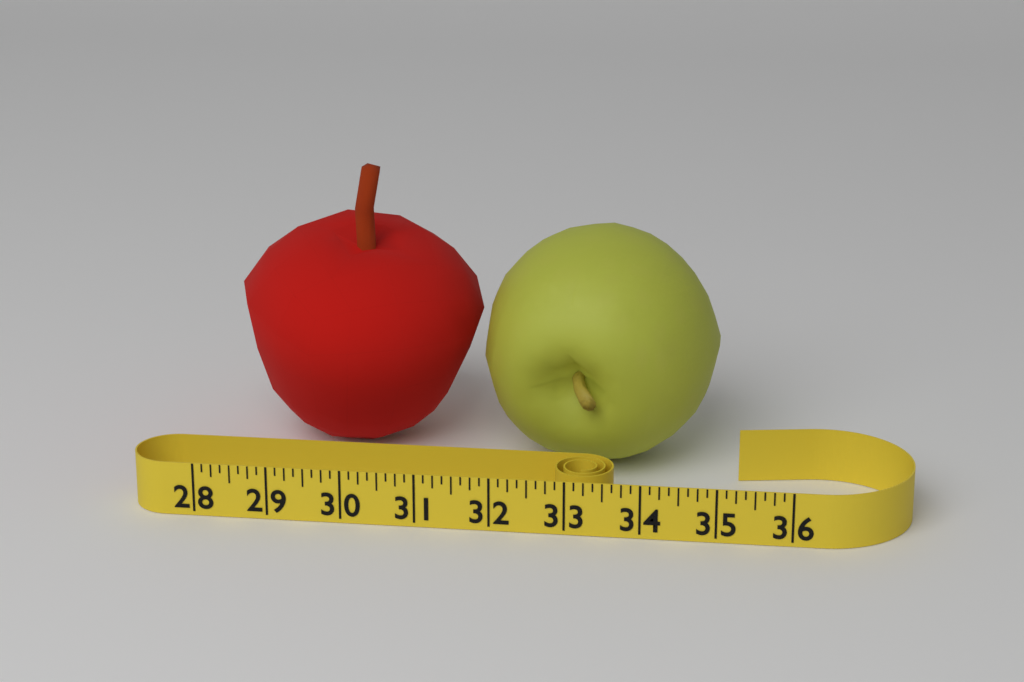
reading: 34.875 (no unit)
